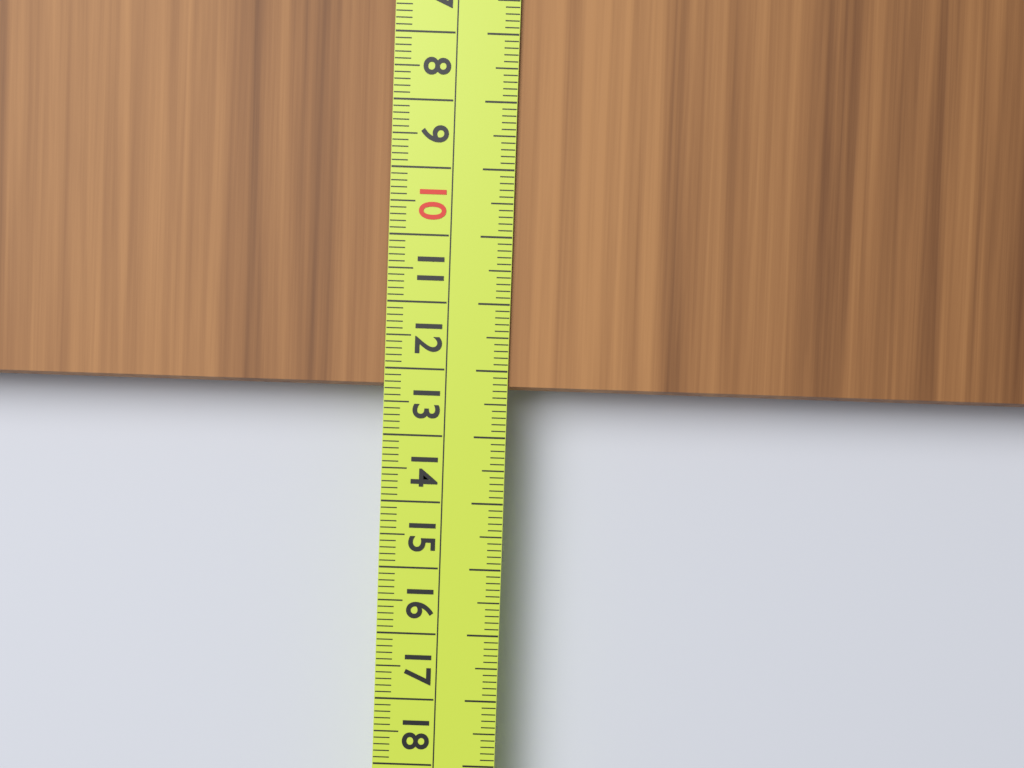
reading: 12.3 cm
